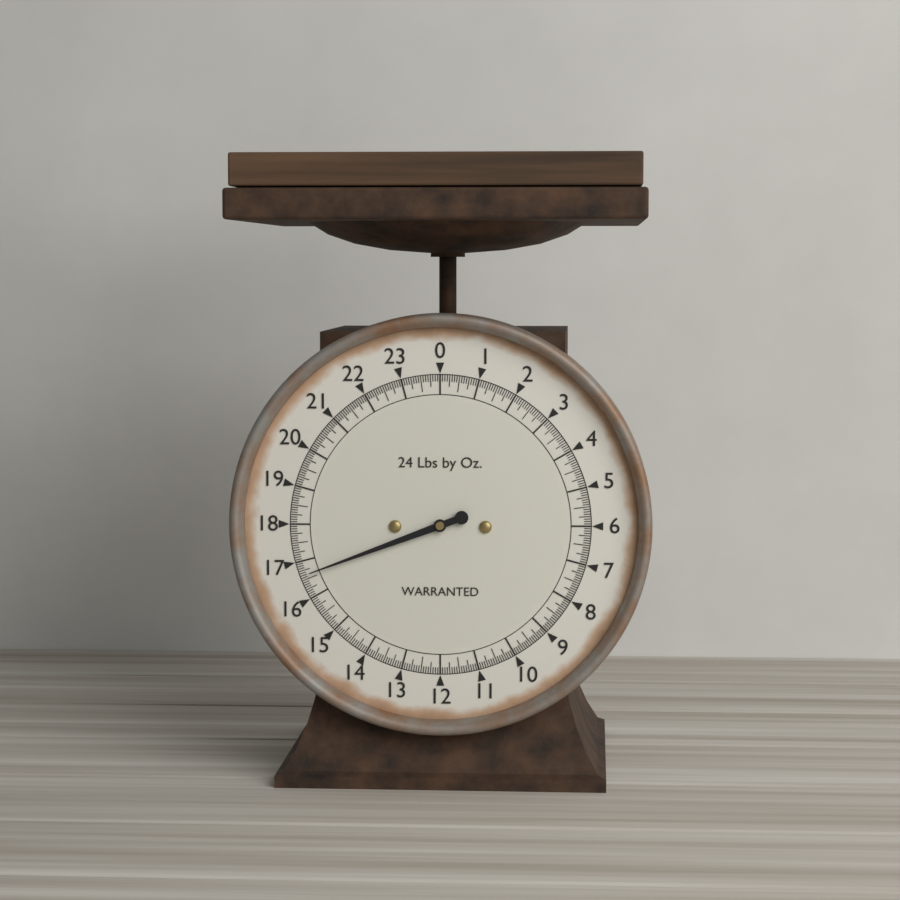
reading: 16.6250 lb
